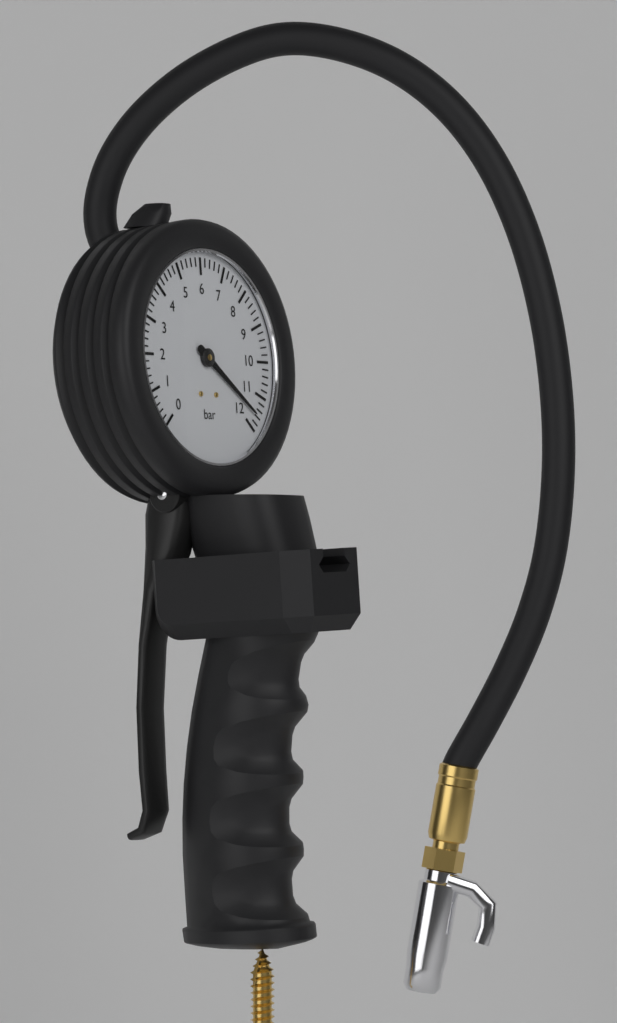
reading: 11.6 bar
